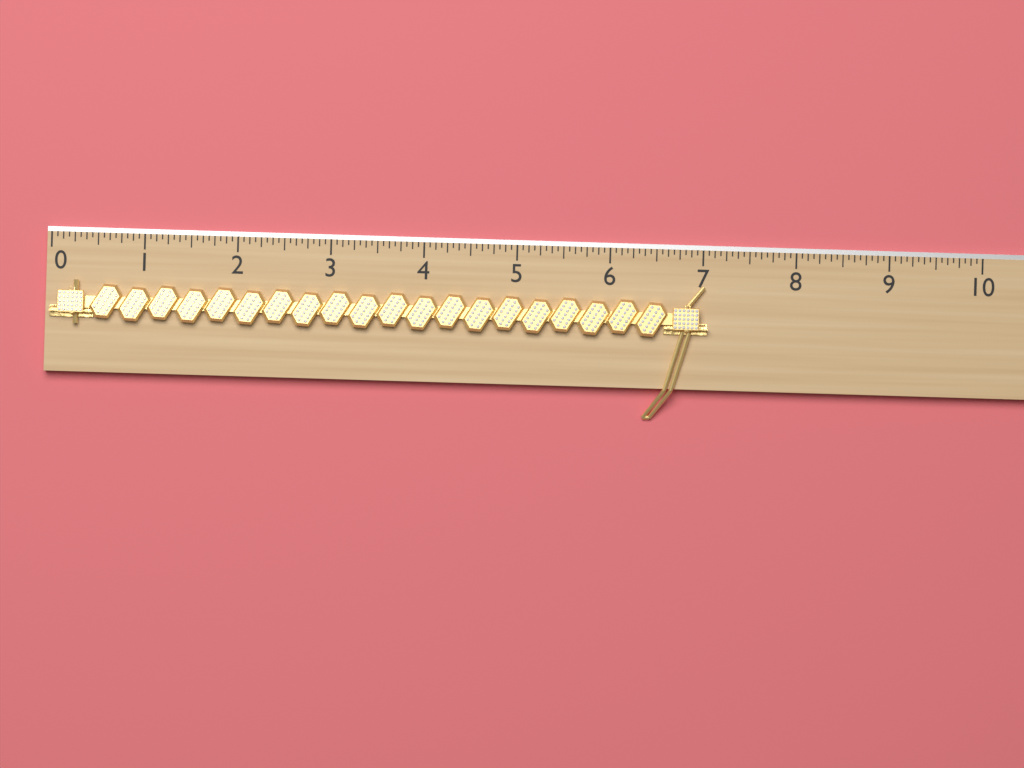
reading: 7.0625 (no unit)
